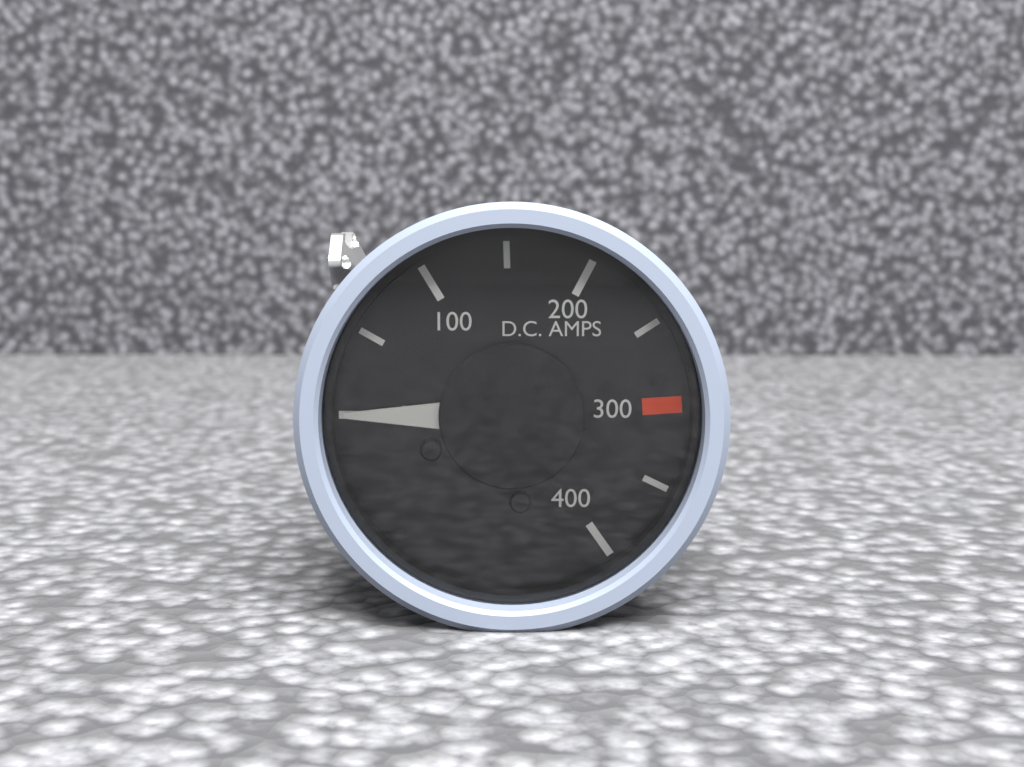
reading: 0 A
